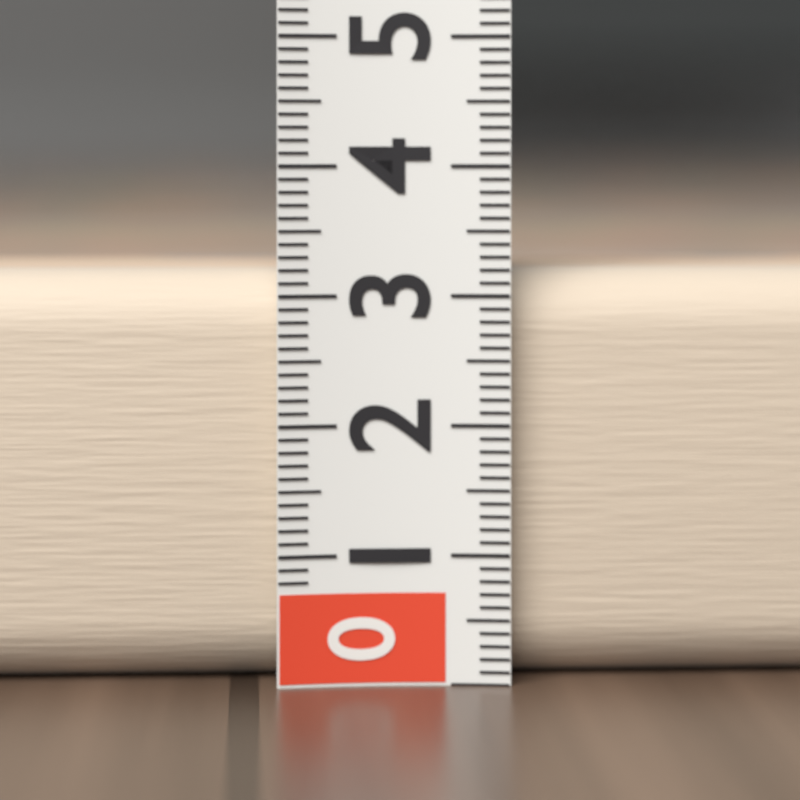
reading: 3.2 (no unit)
